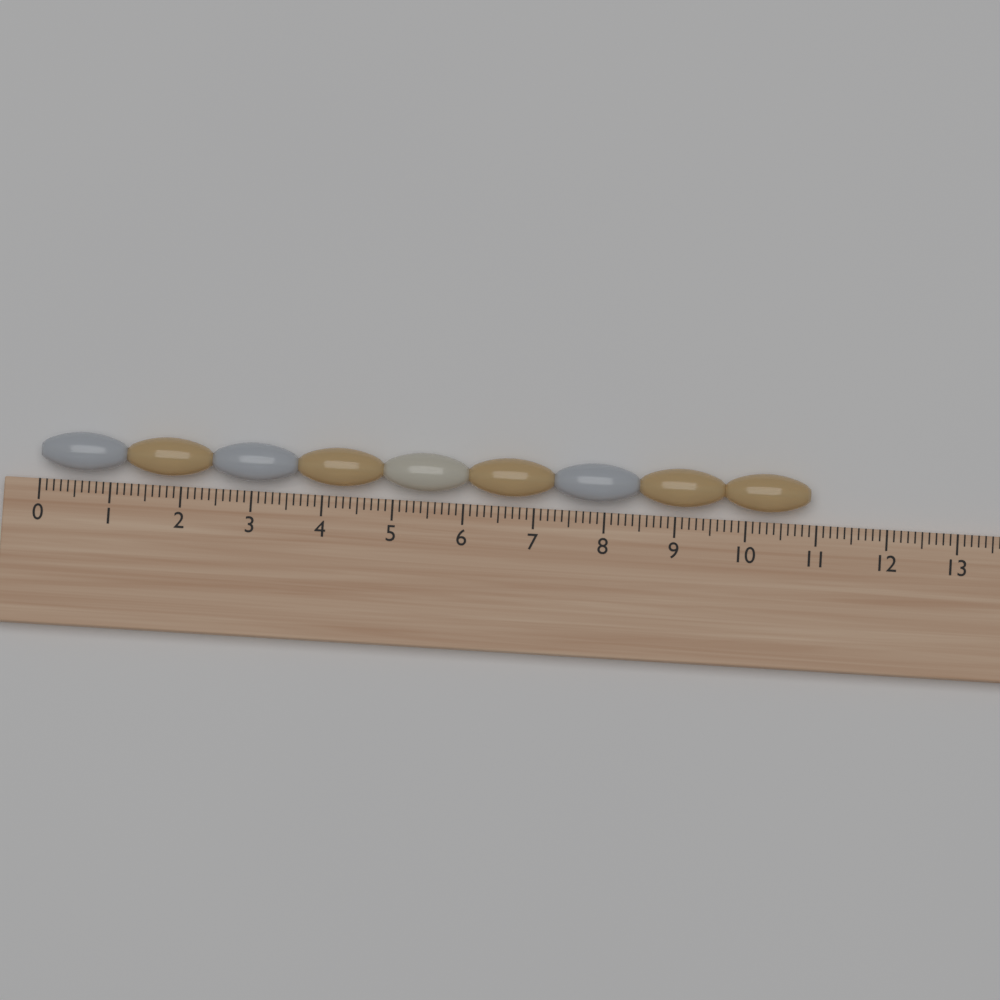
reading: 10.9 (no unit)
